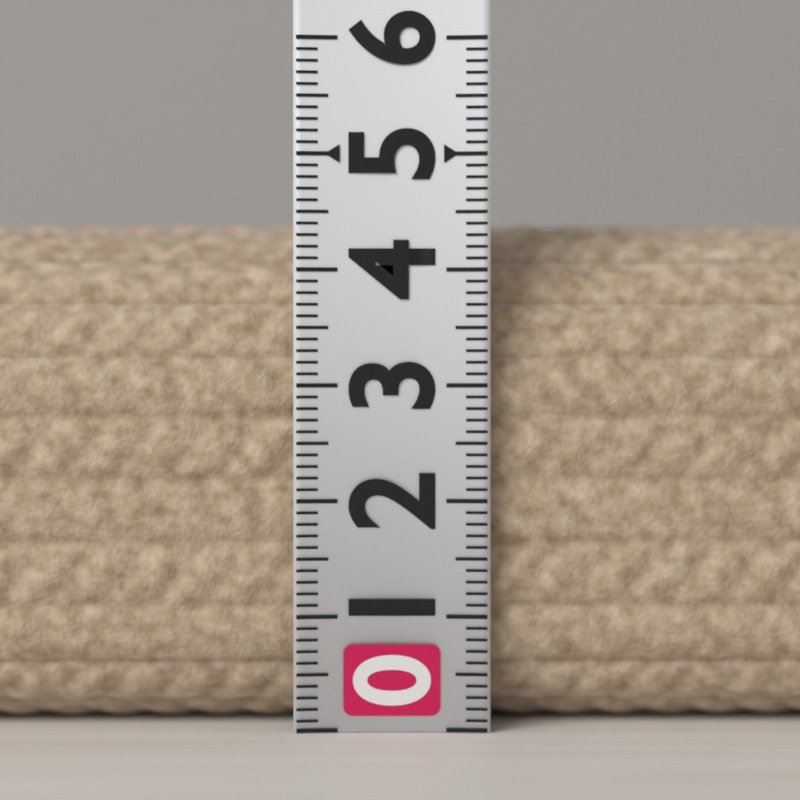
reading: 4.5 (no unit)
